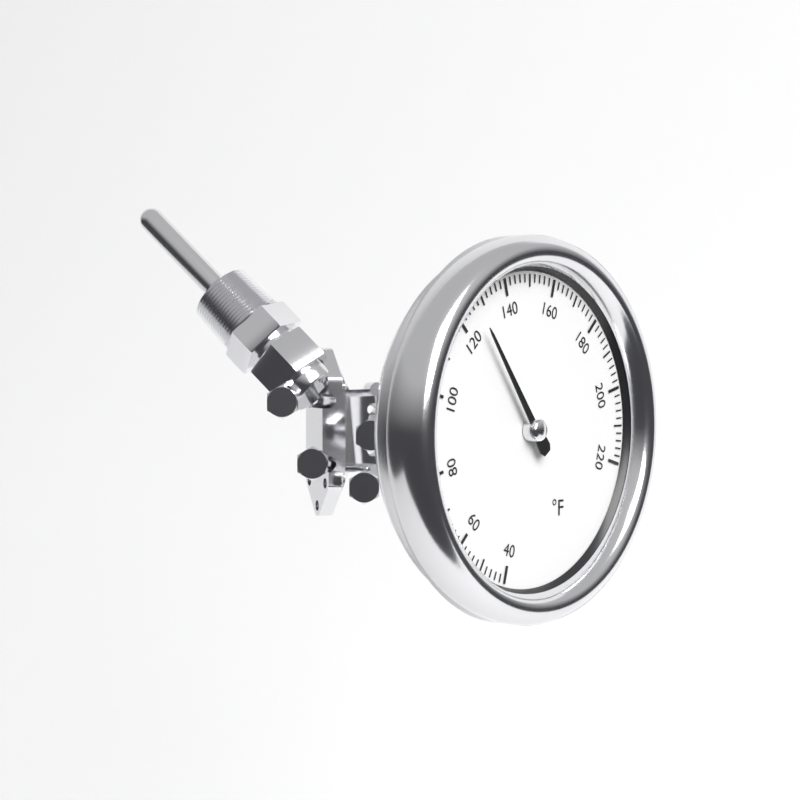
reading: 126 °F
